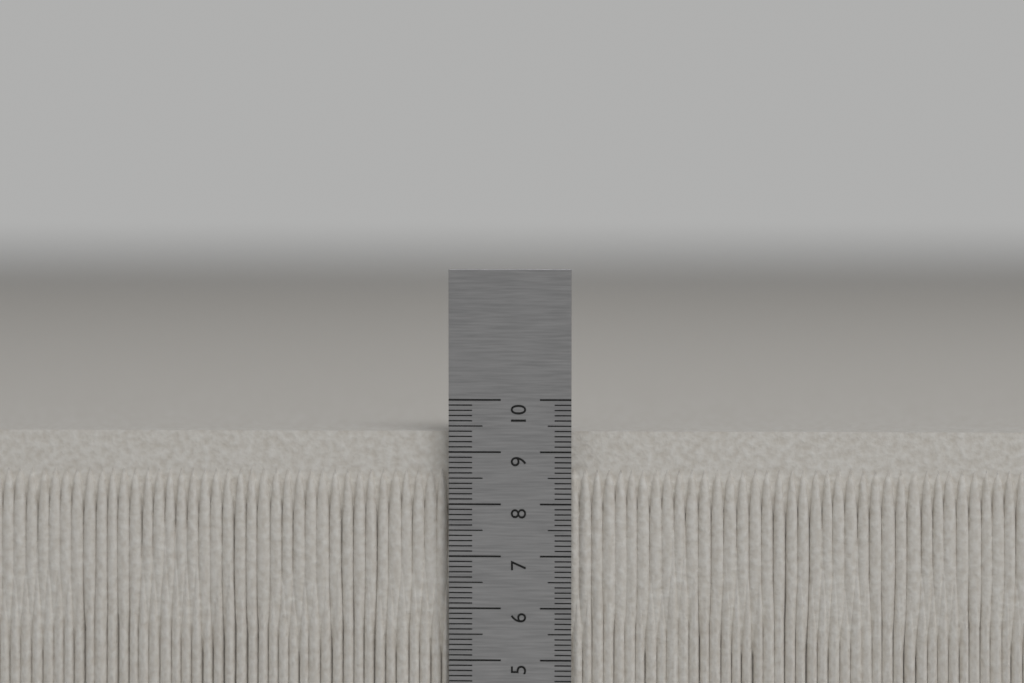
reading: 9.4 cm
